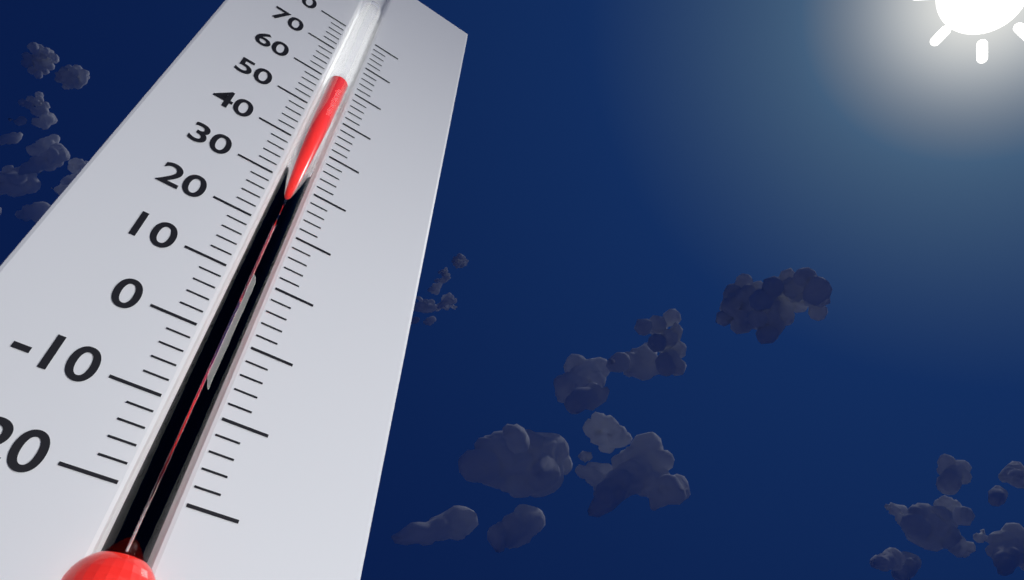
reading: 60 (no unit)
